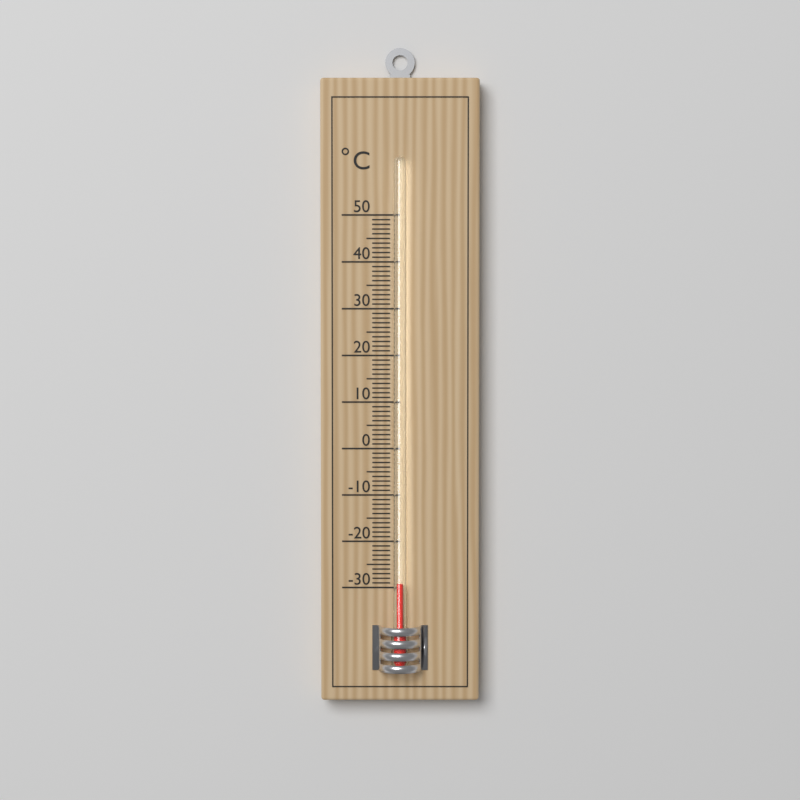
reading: -29 °C
